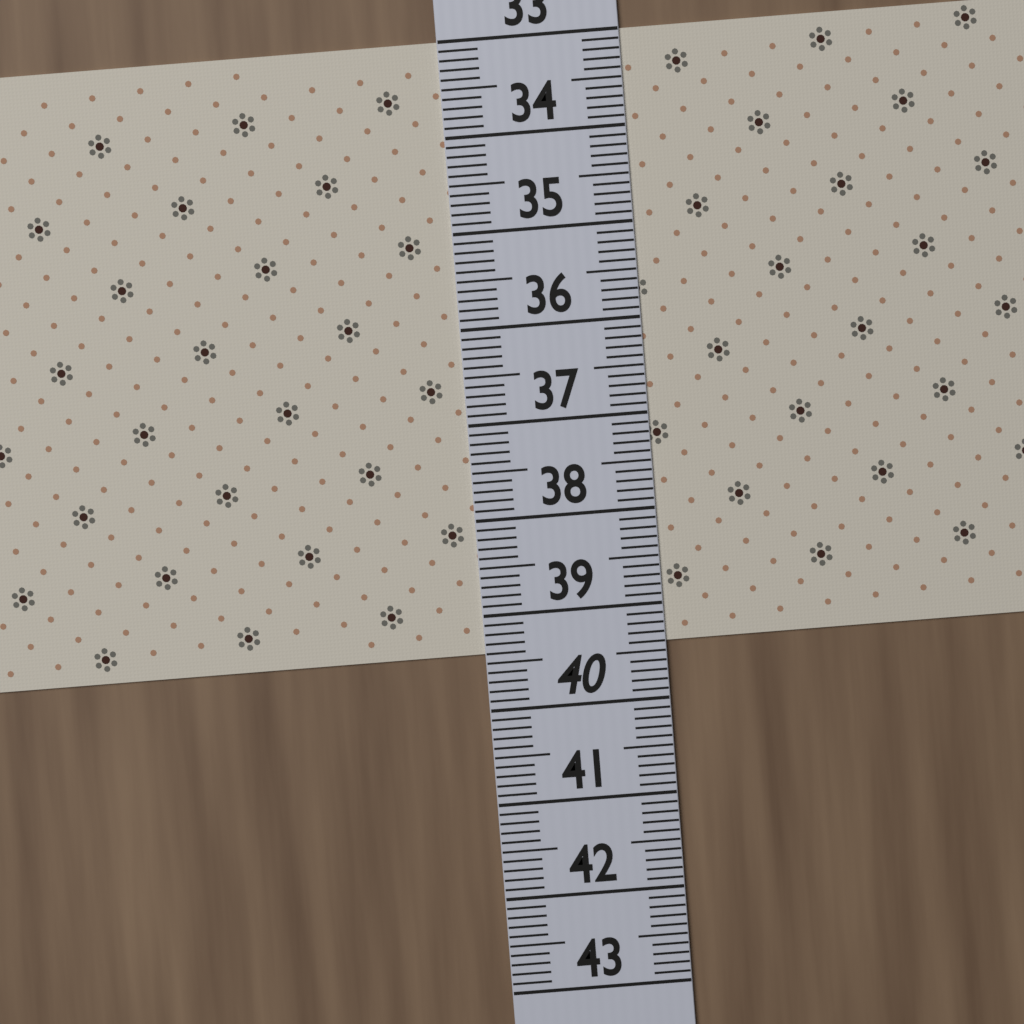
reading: 39.4 (no unit)
